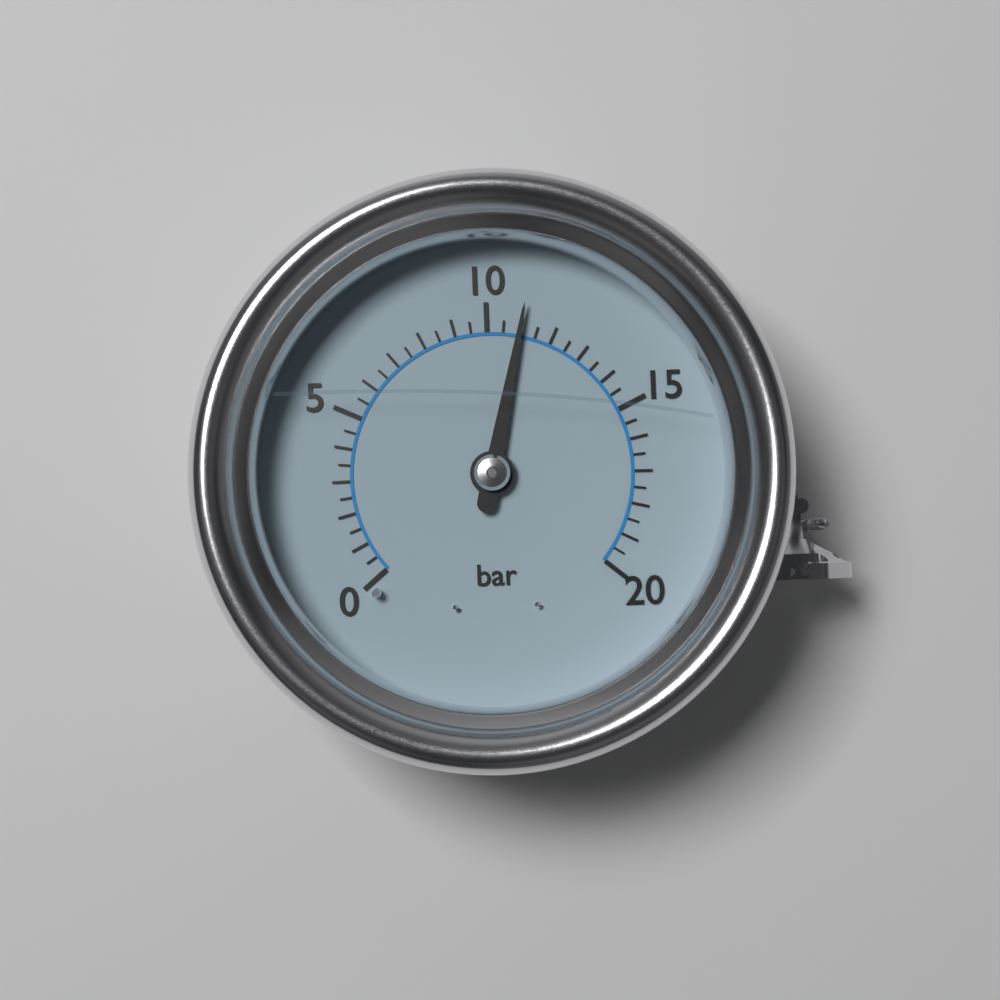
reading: 11.0 bar
